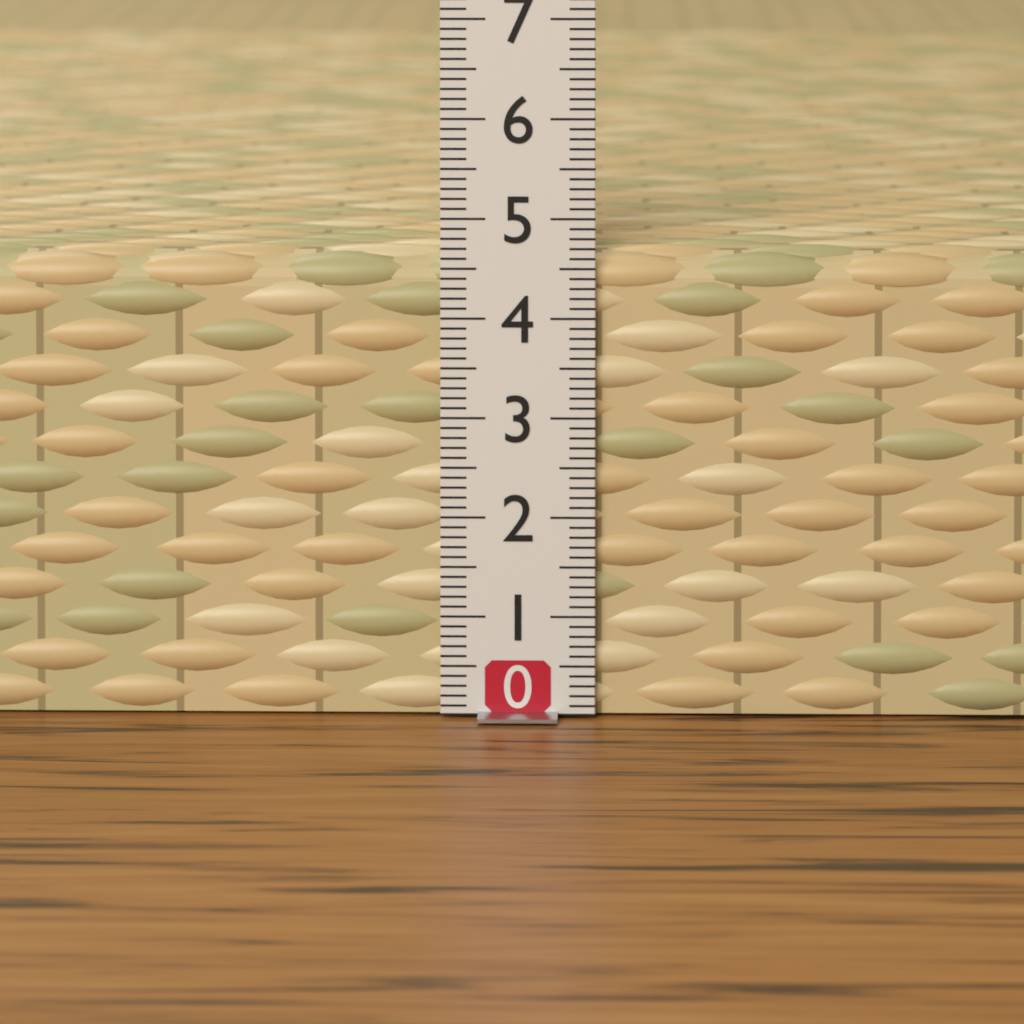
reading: 4.7 (no unit)
